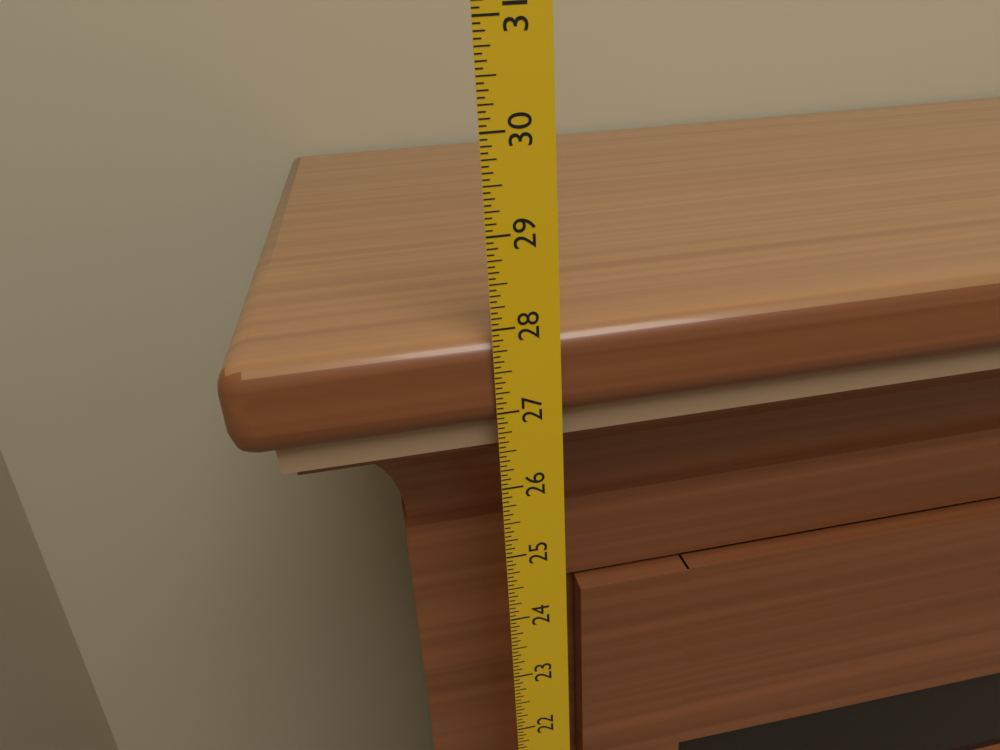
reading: 27.8750 in
